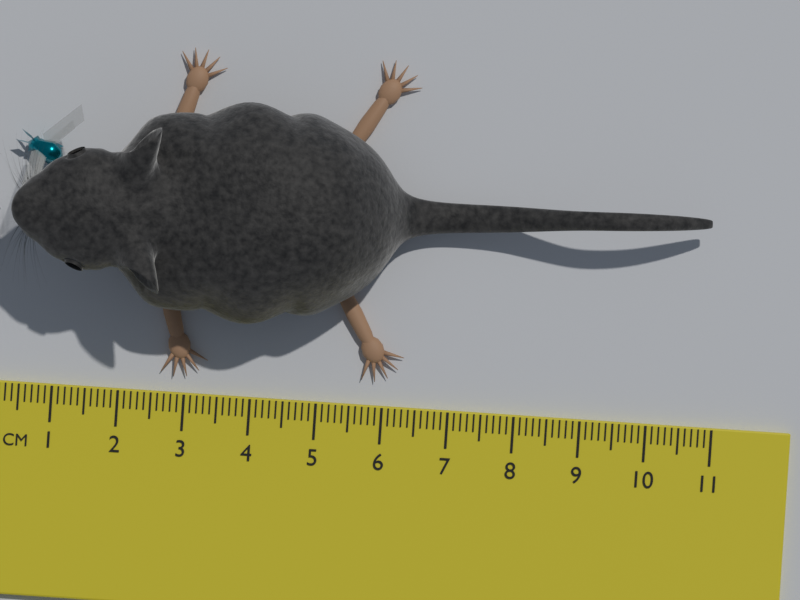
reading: 10.8 cm
